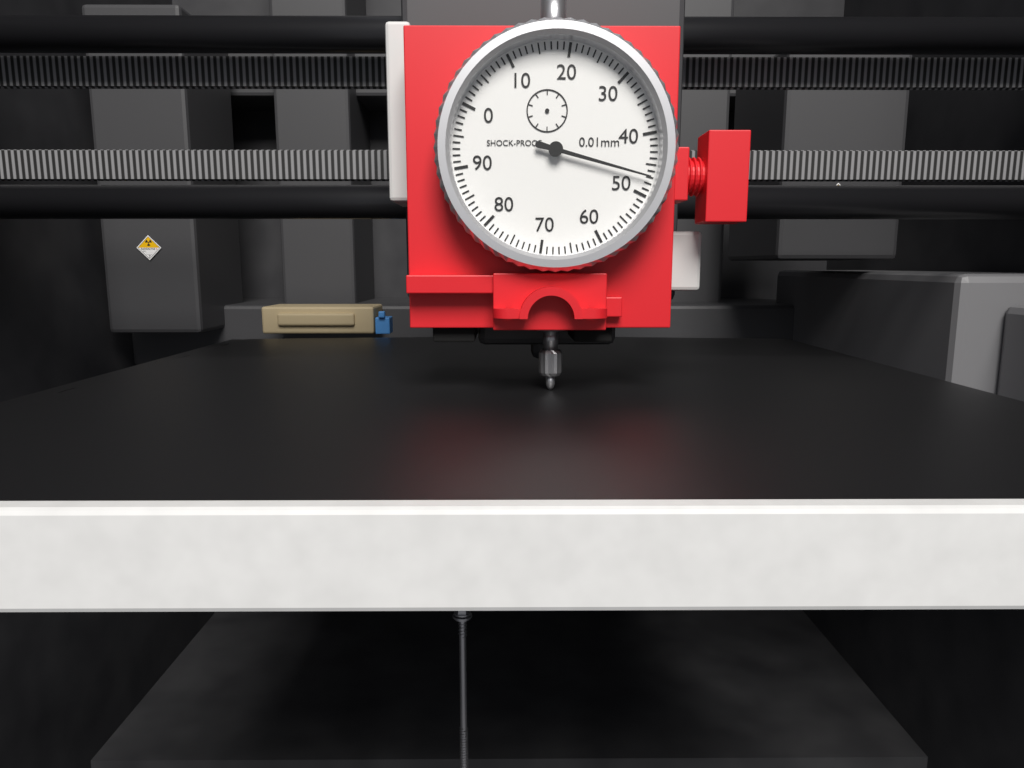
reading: 47 0.01mm
